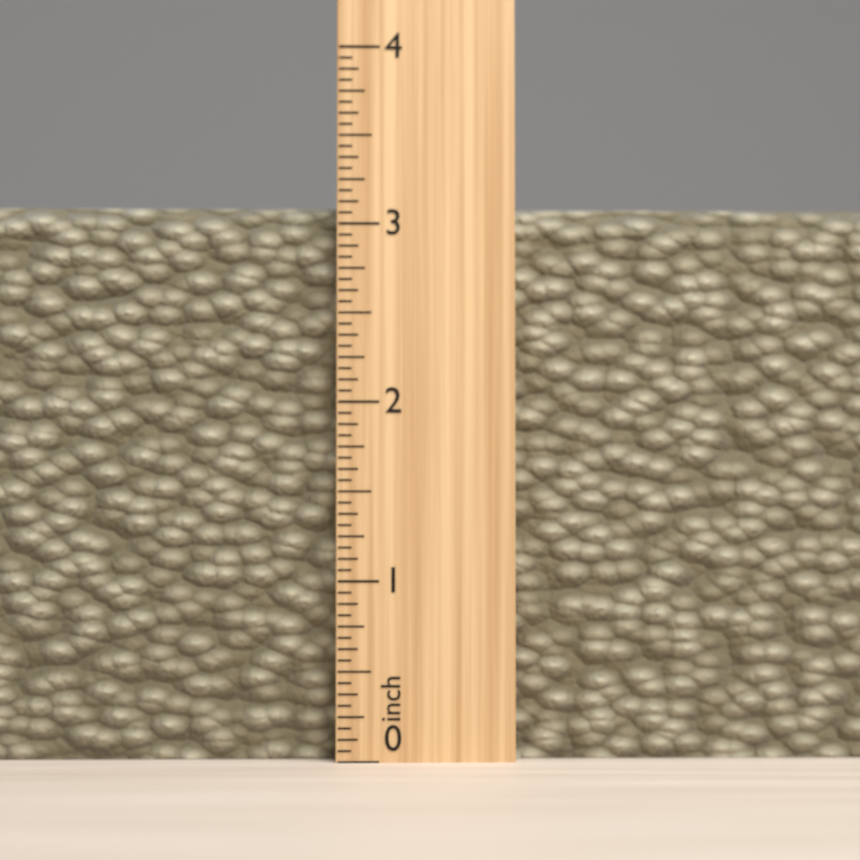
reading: 3.1250 inch
